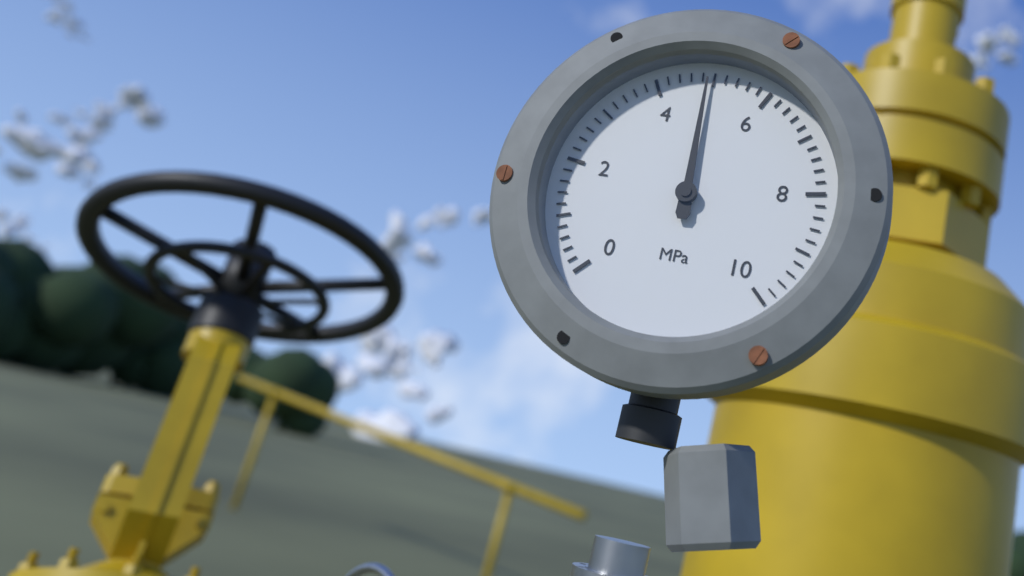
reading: 4.9 MPa
